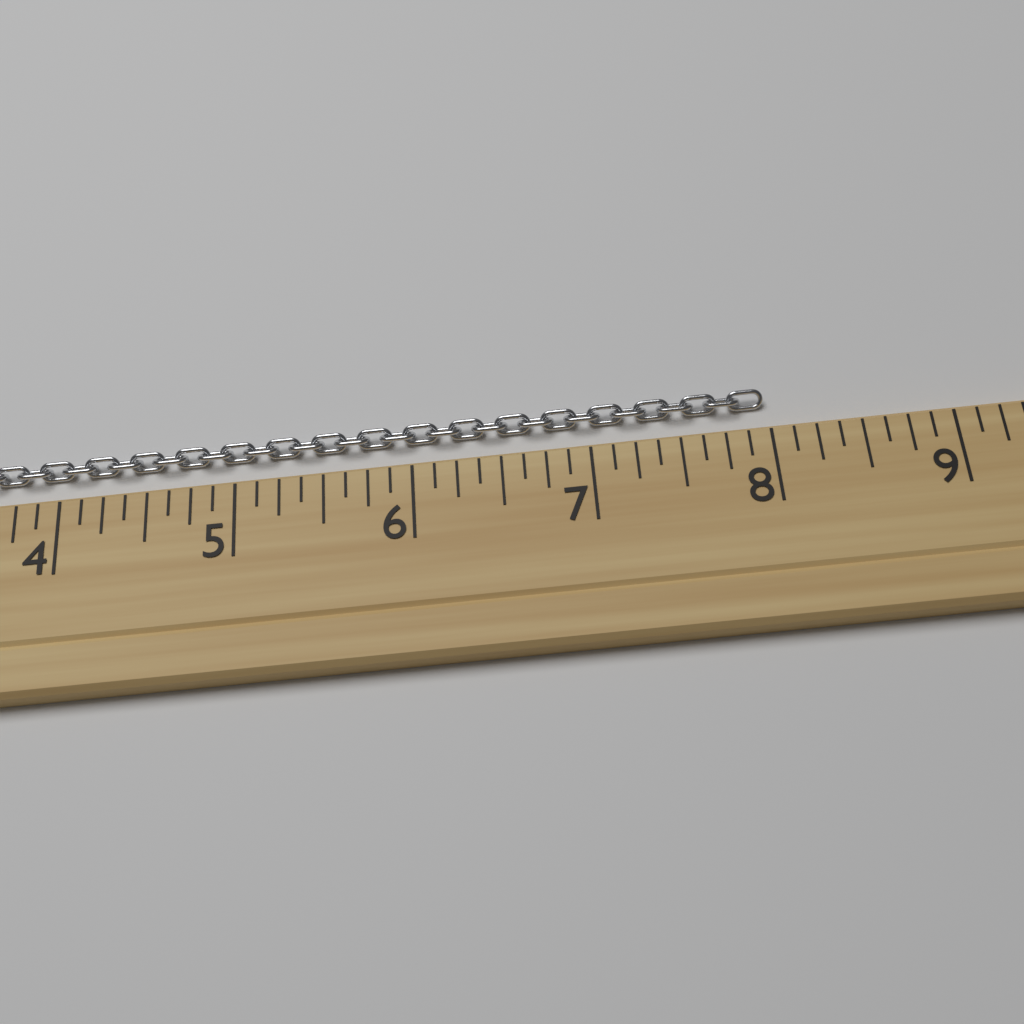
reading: 8.000 (no unit)
